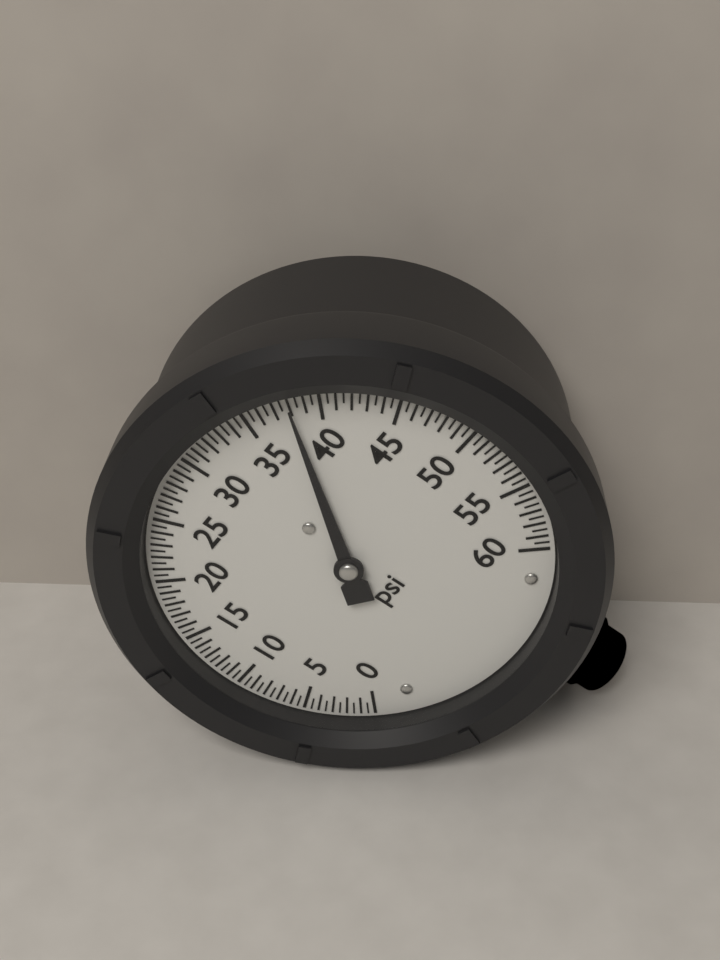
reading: 38.0 psi
